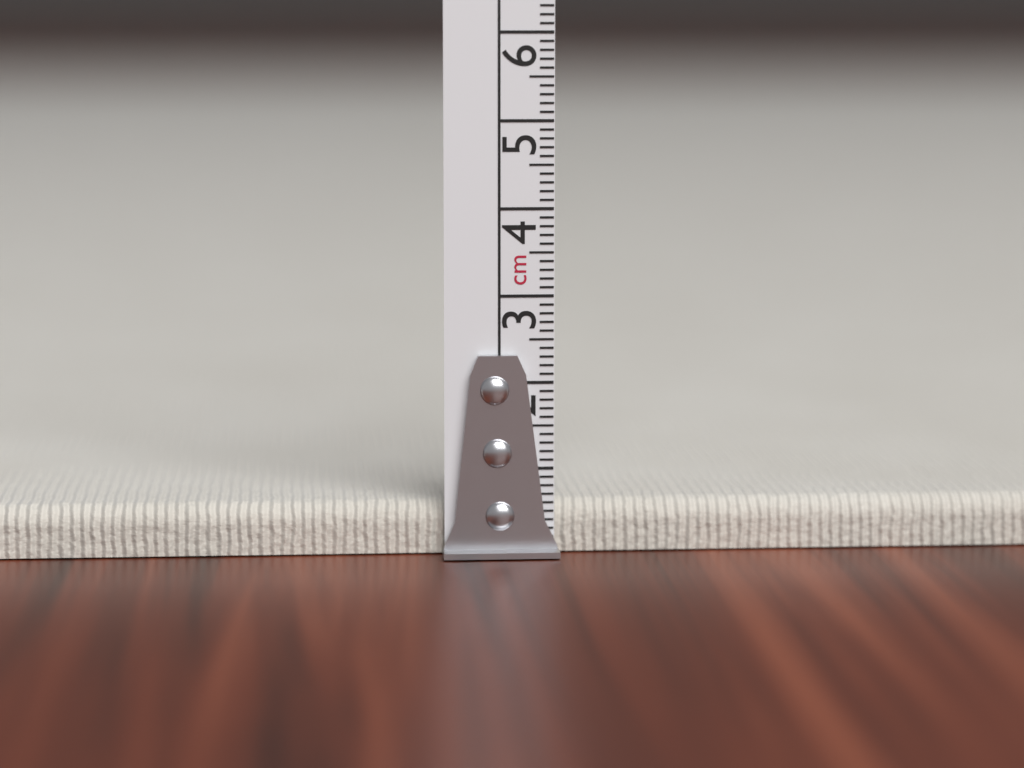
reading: 0.6 cm
